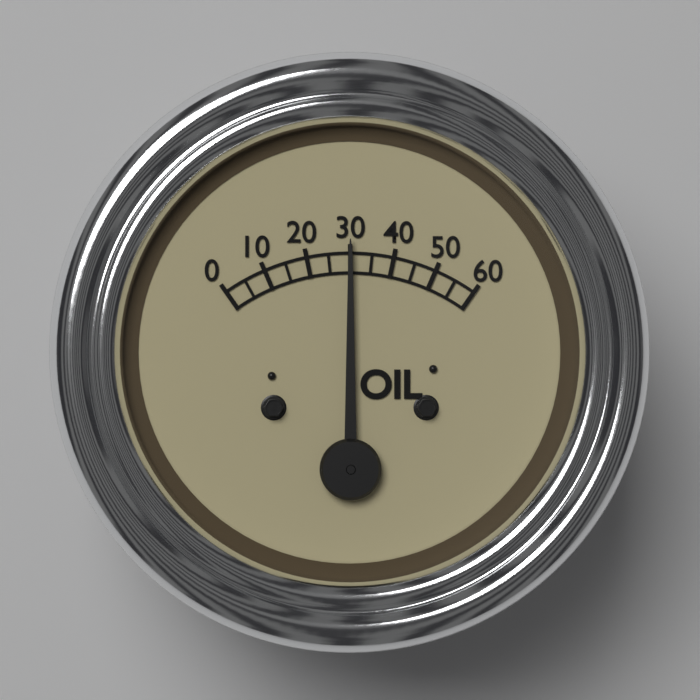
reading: 30 (no unit)
